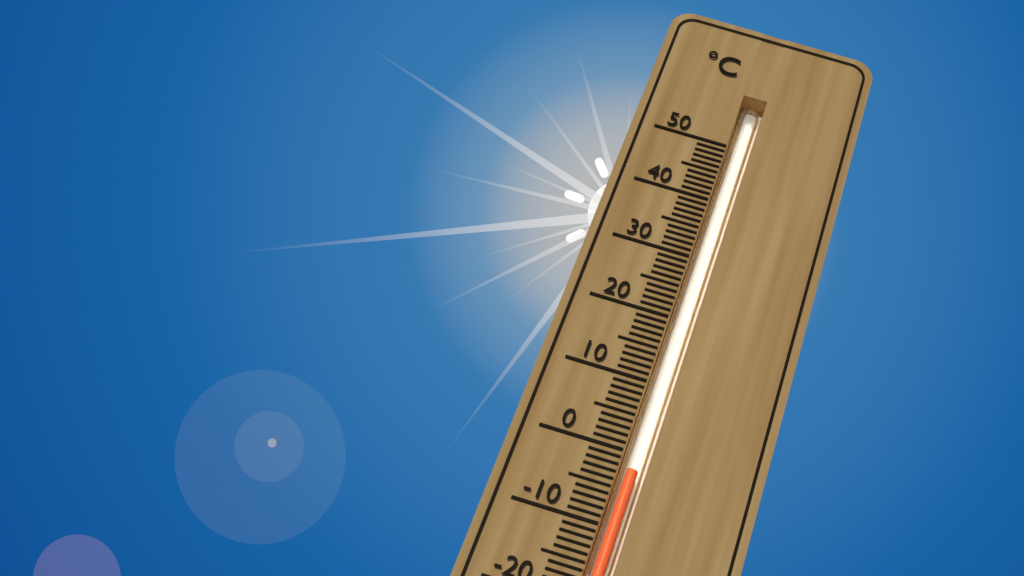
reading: -2 °C
